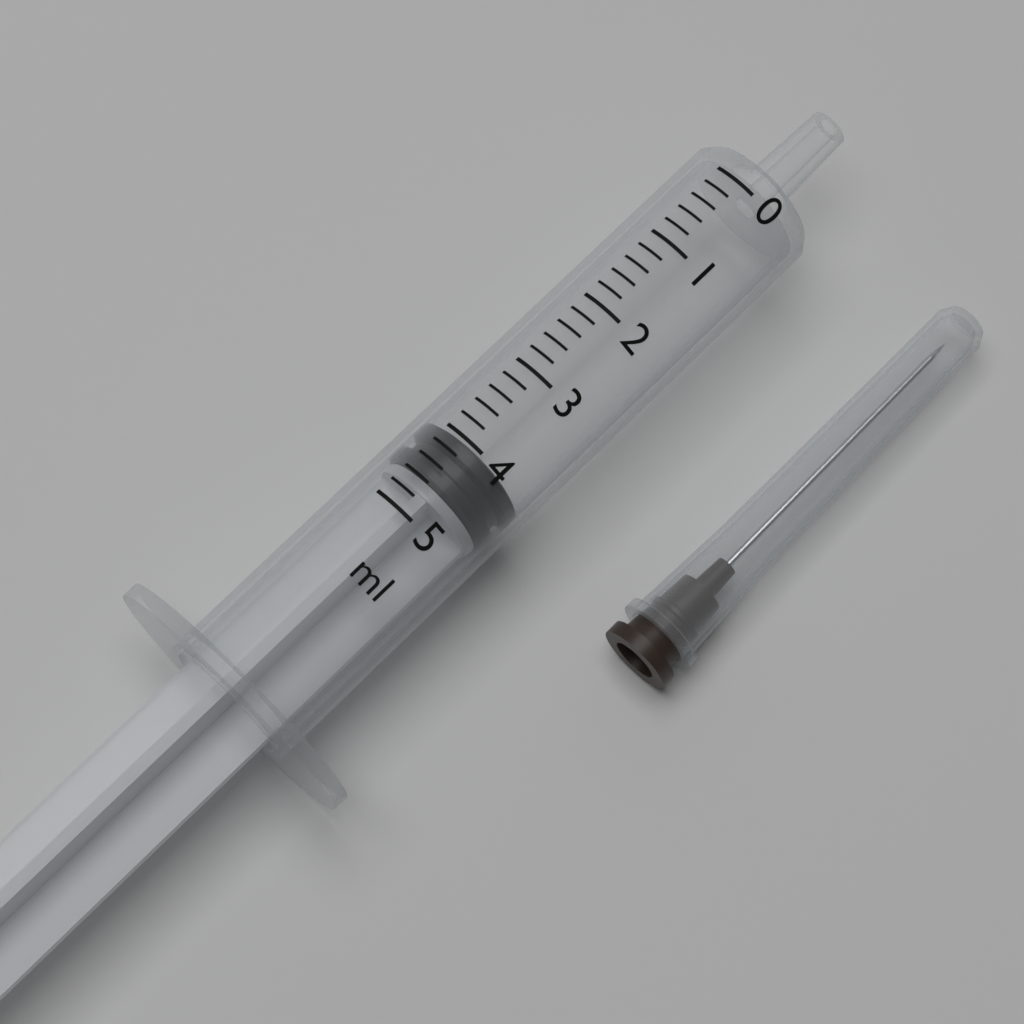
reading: 4.0 ml
